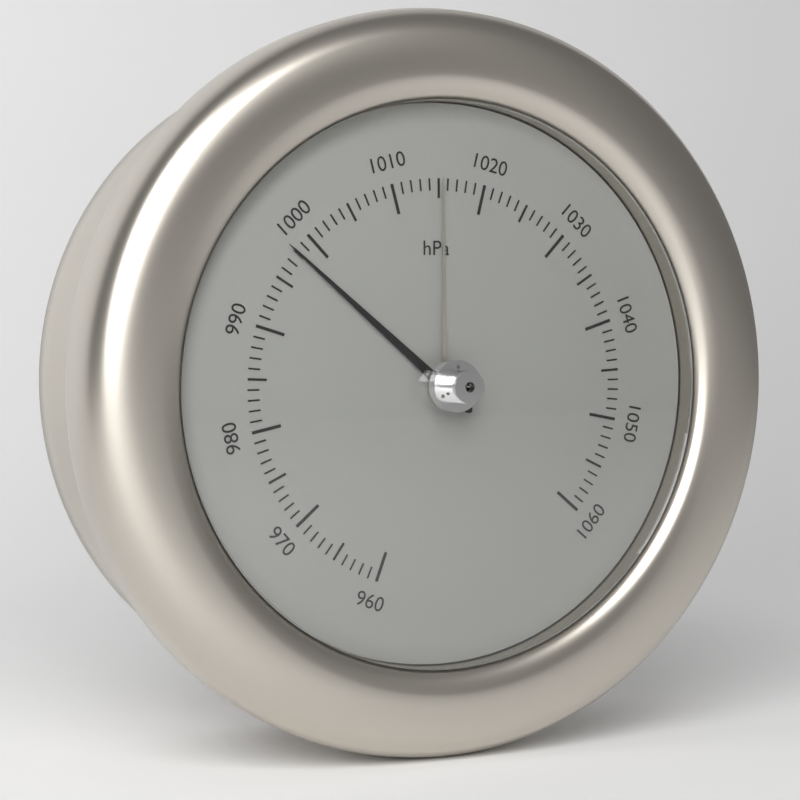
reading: 998 hPa
